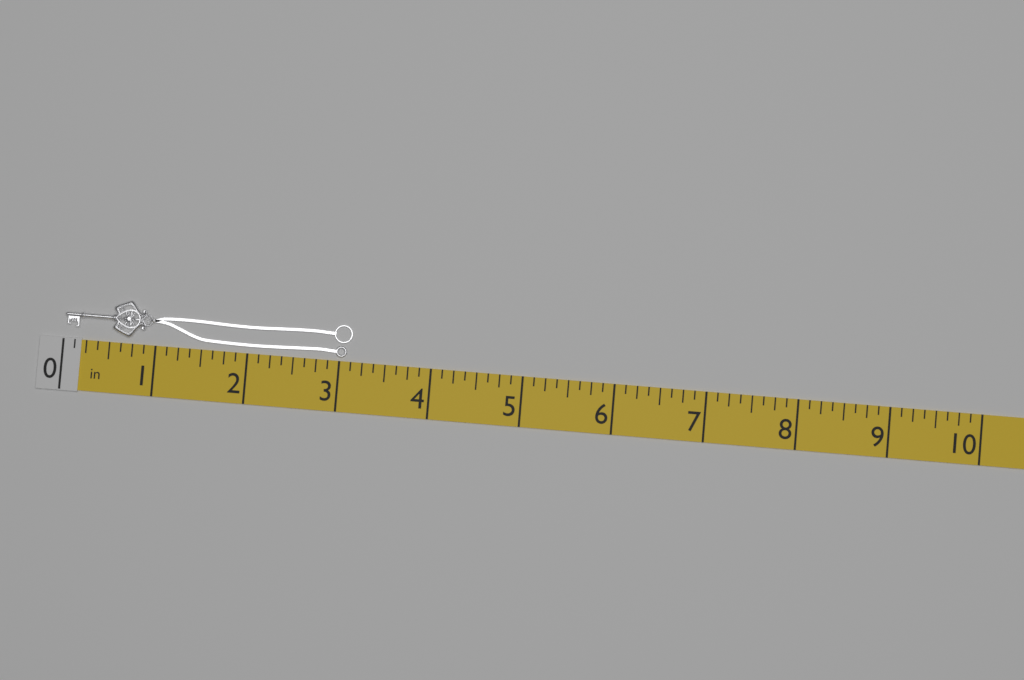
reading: 3.125 in
